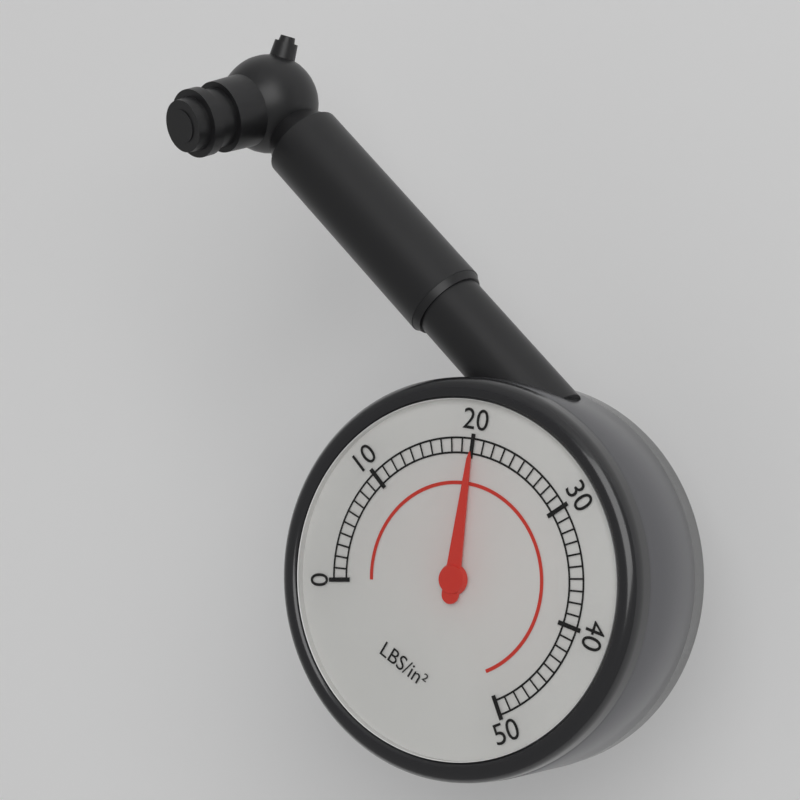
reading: 20 psi
